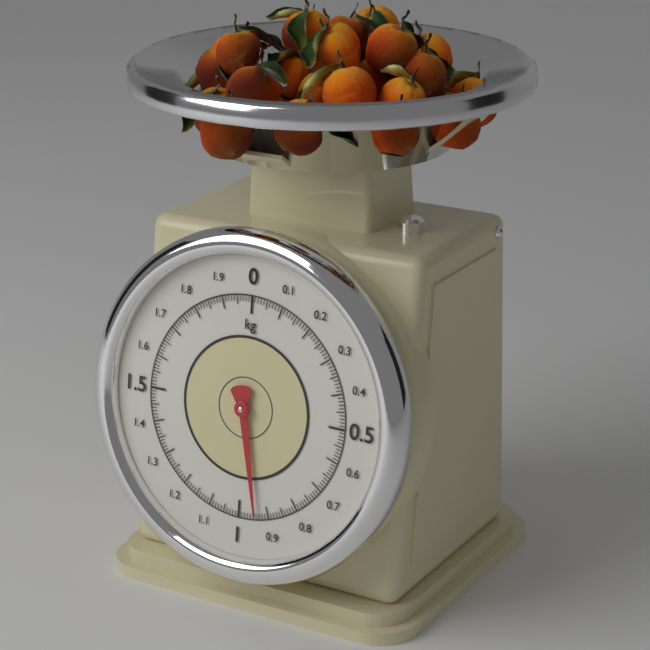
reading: 0.94 kg
